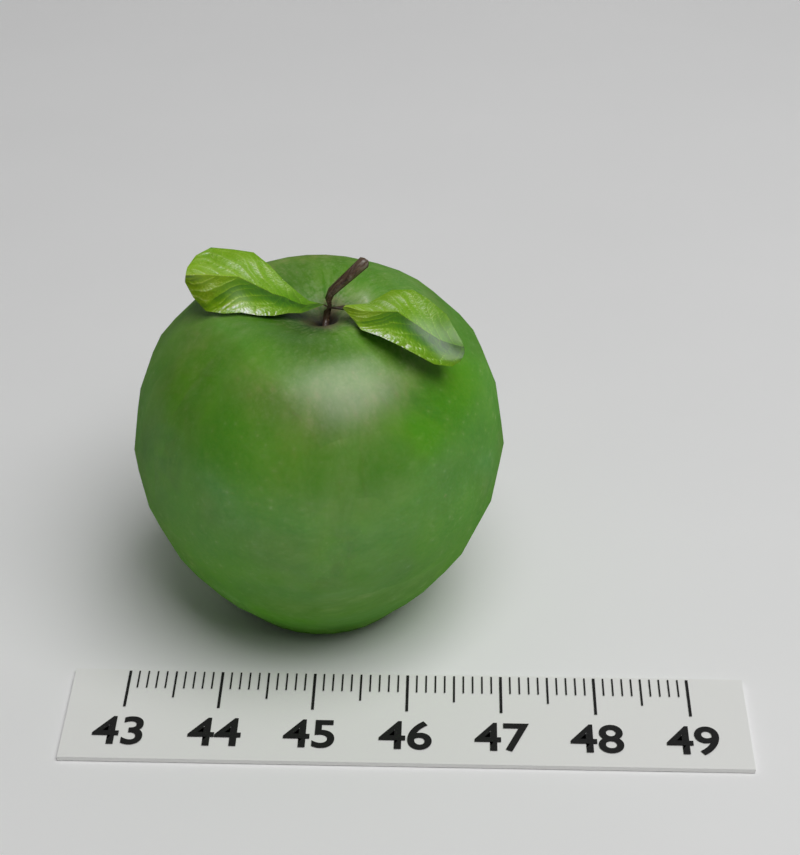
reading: 47.0 (no unit)
